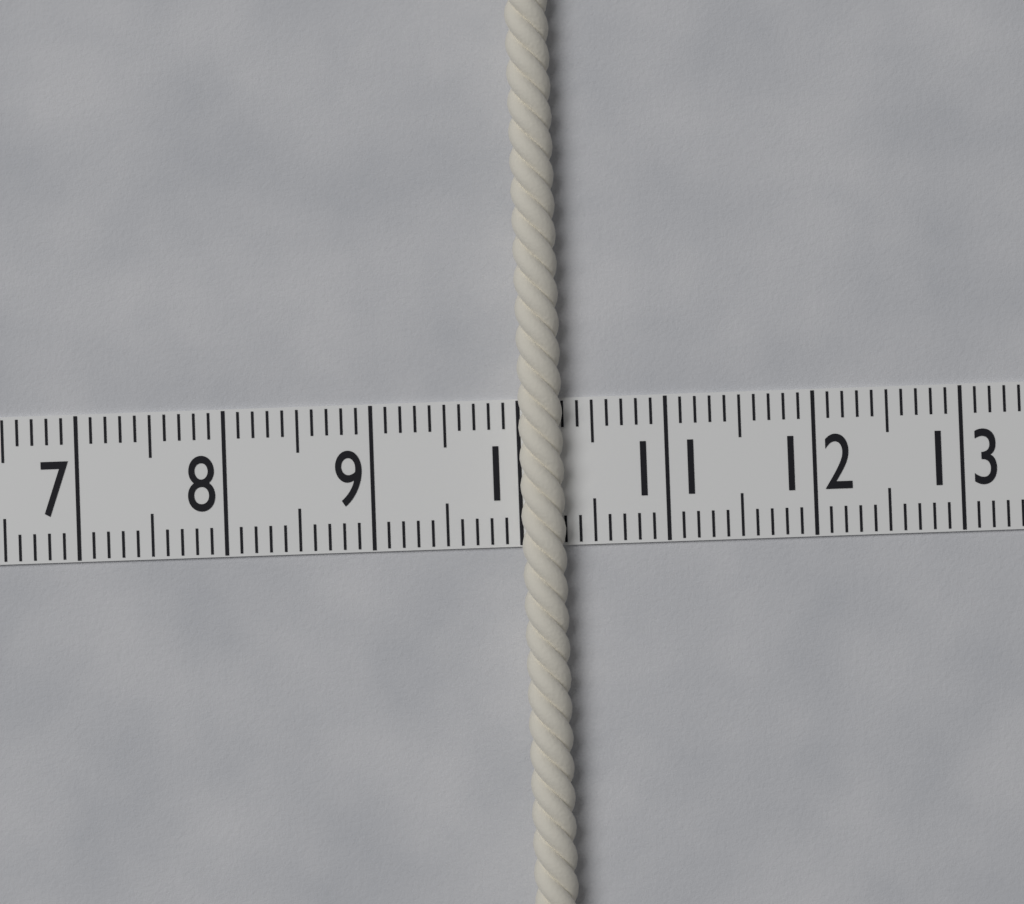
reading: 10.3 (no unit)
